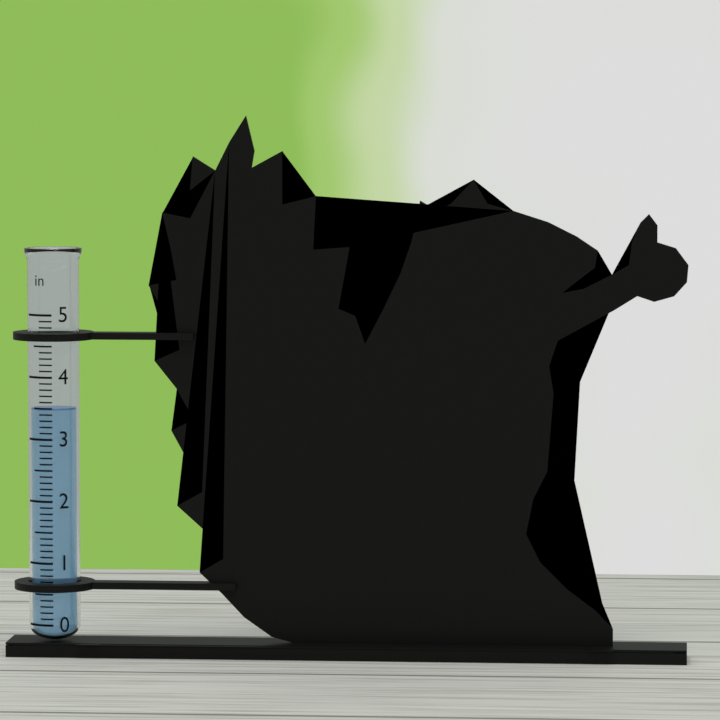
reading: 3.5 in
